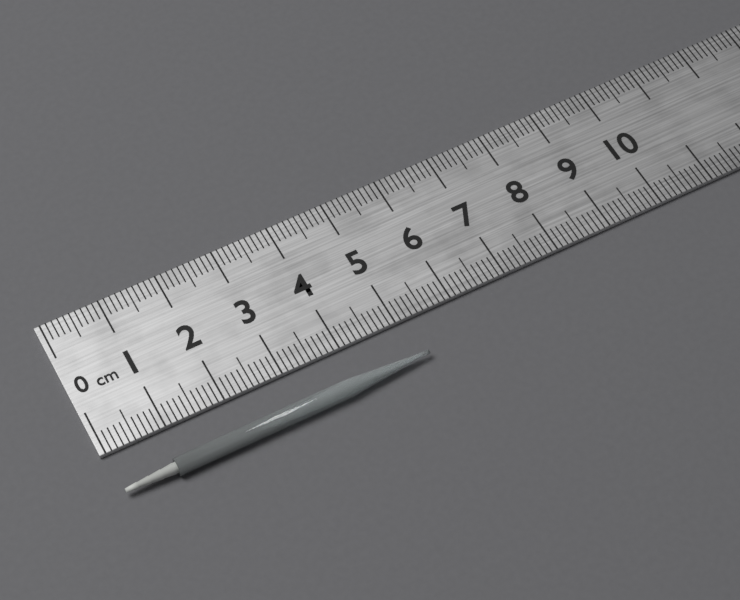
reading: 5.2 cm
